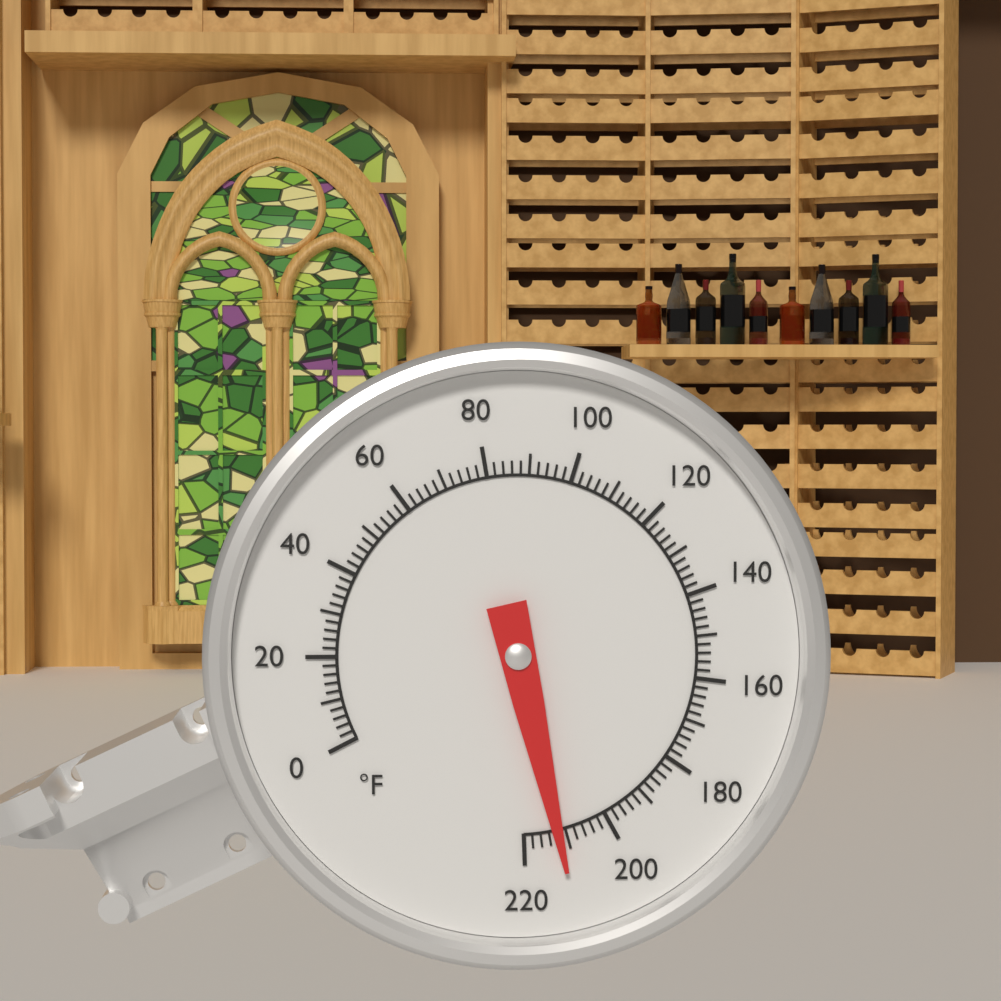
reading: 212 °F
